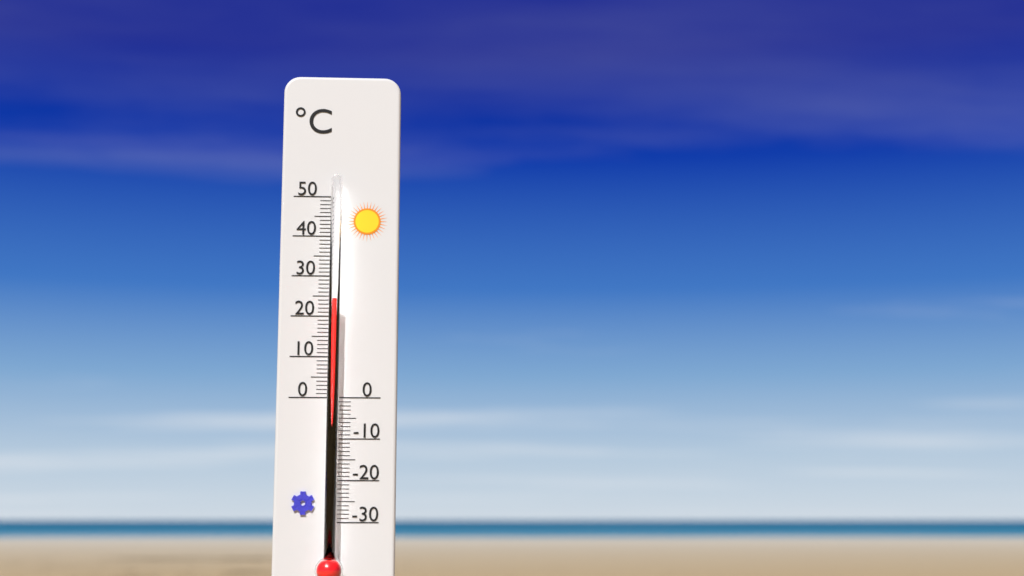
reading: 24 °C
